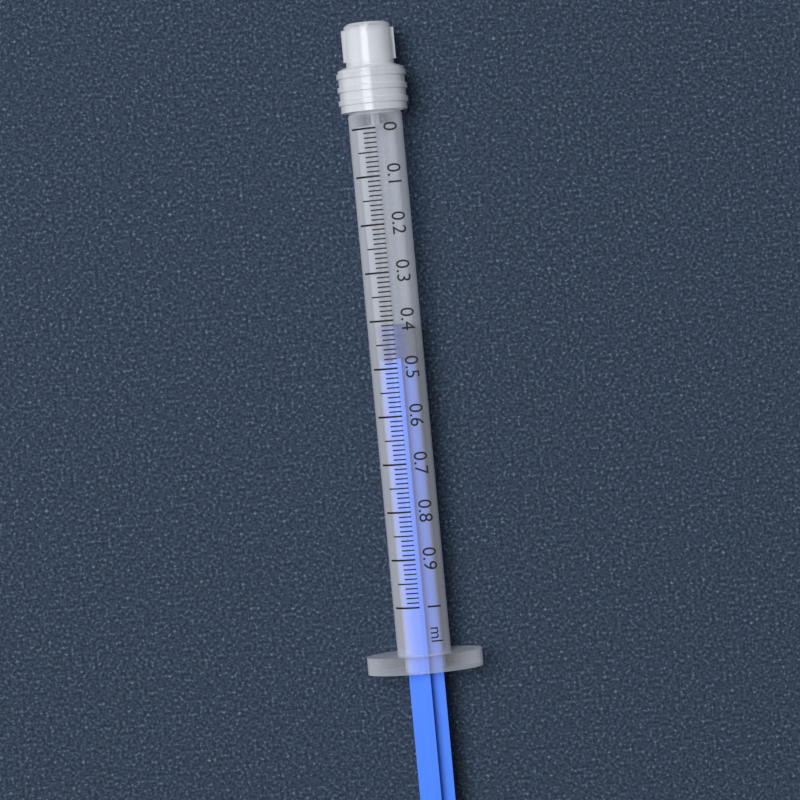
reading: 0.41 ml
